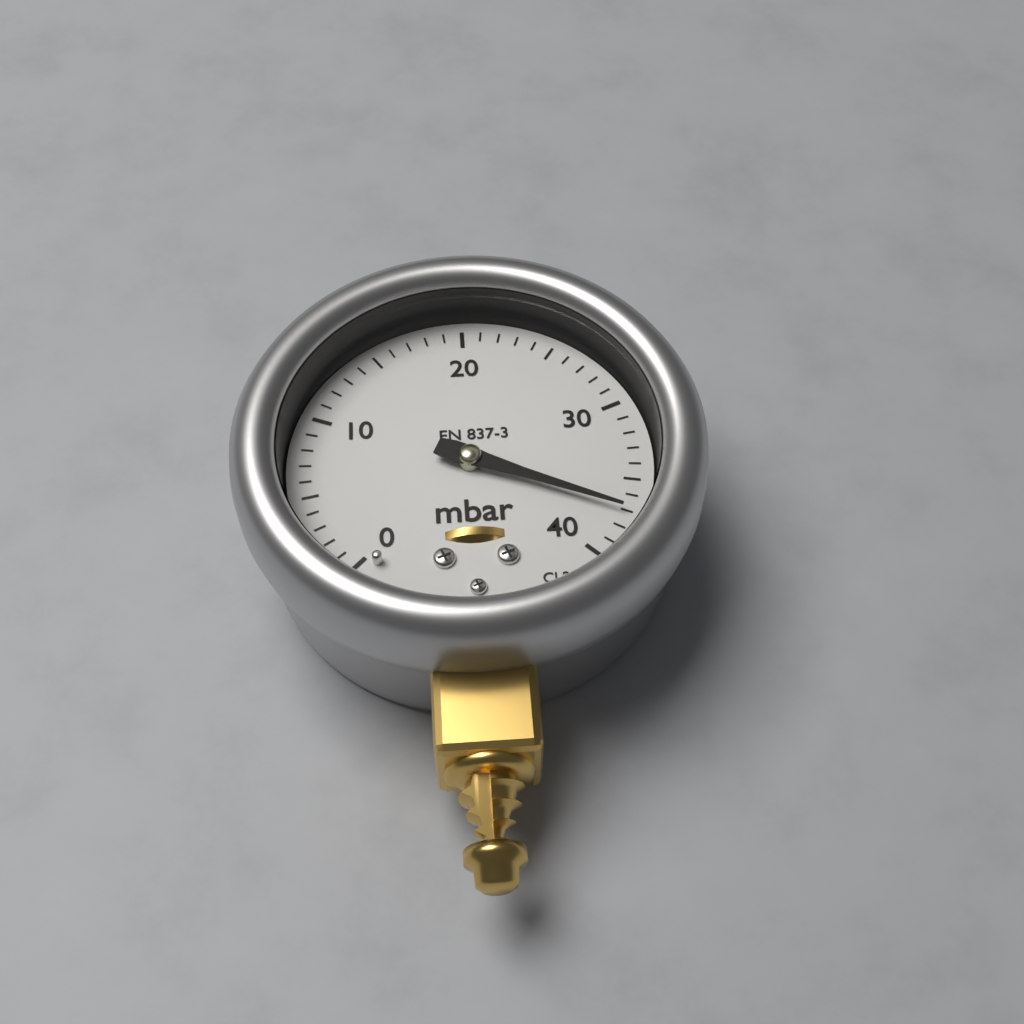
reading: 37 mbar
